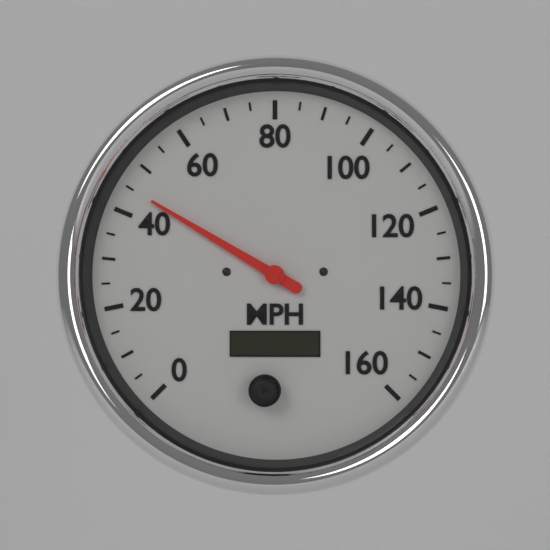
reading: 45 MPH
